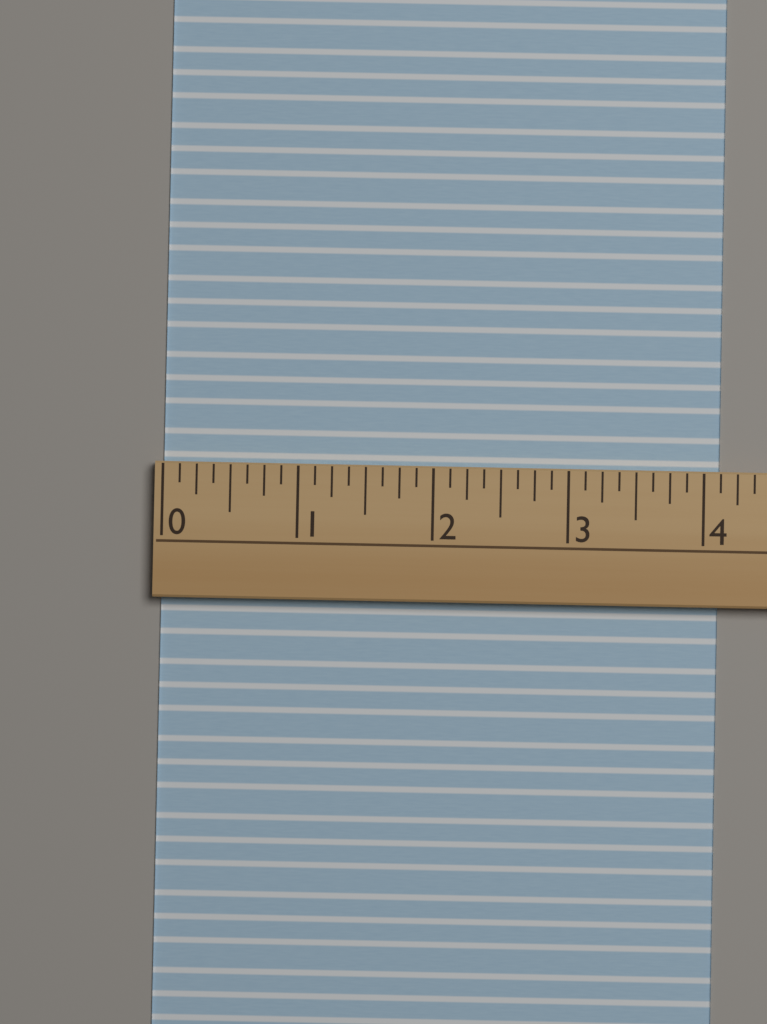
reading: 4.125 (no unit)
